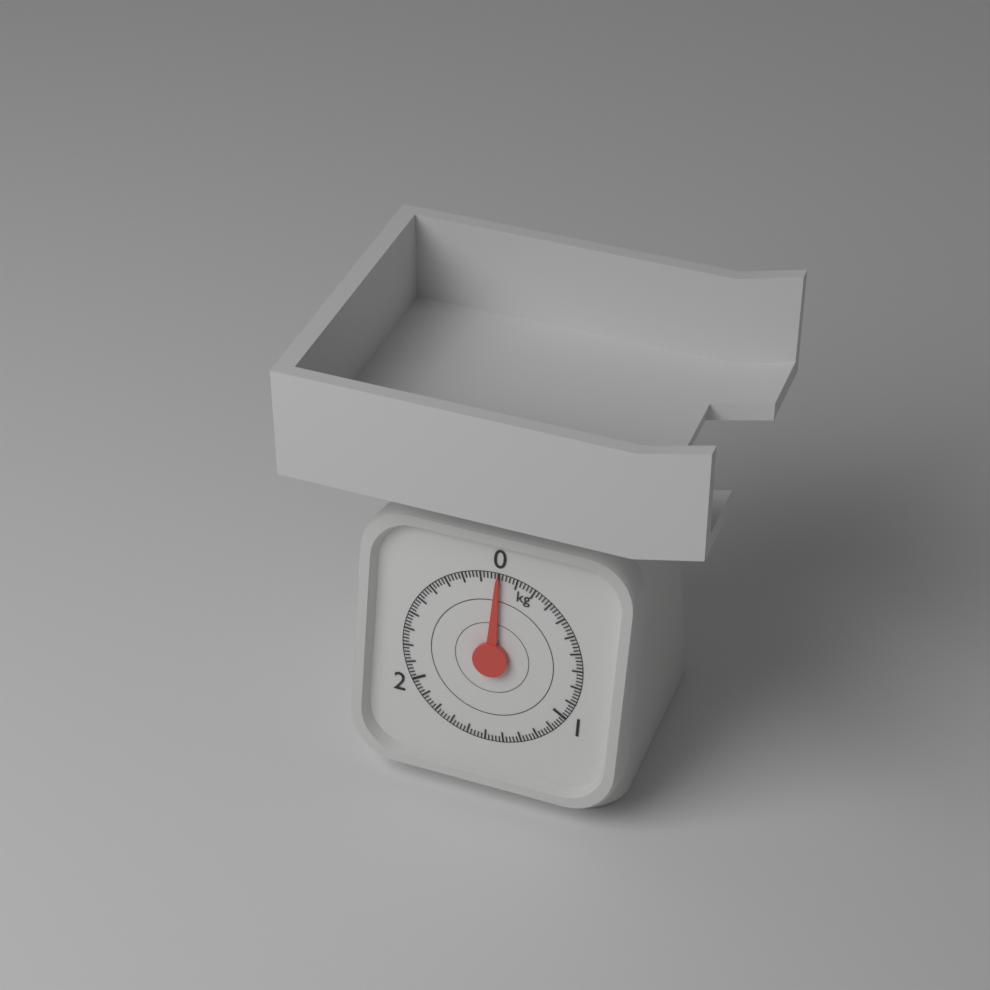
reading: 0.00 kg
